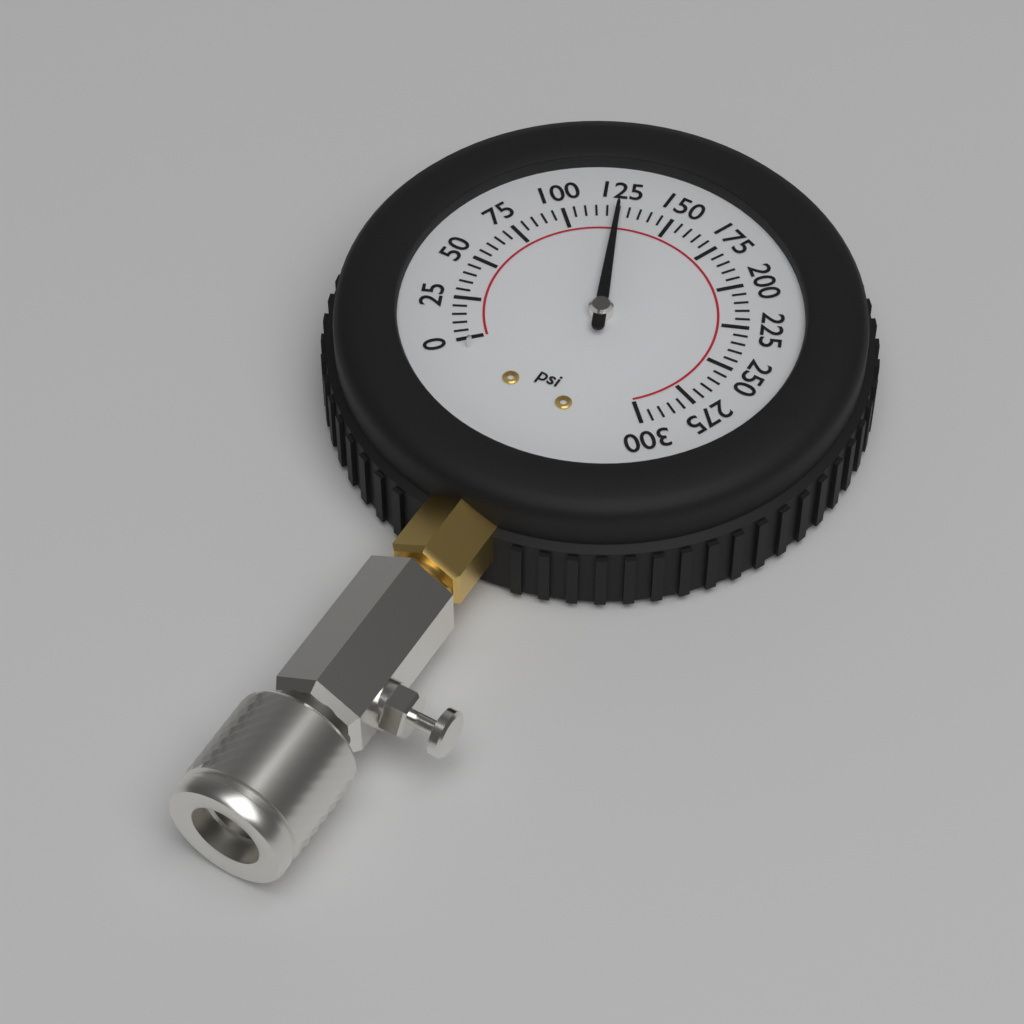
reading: 125 psi
